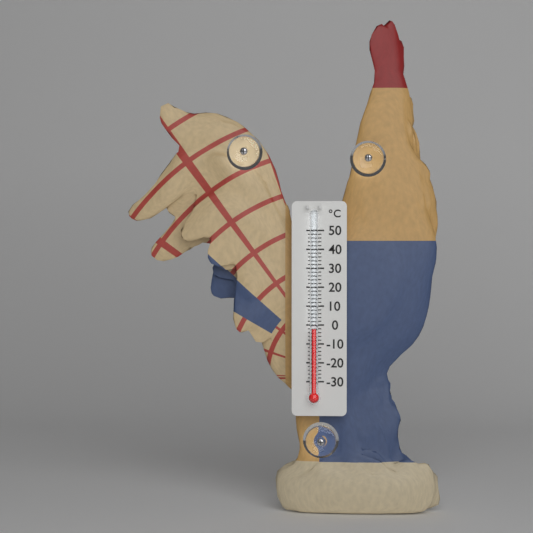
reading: -2 °C
